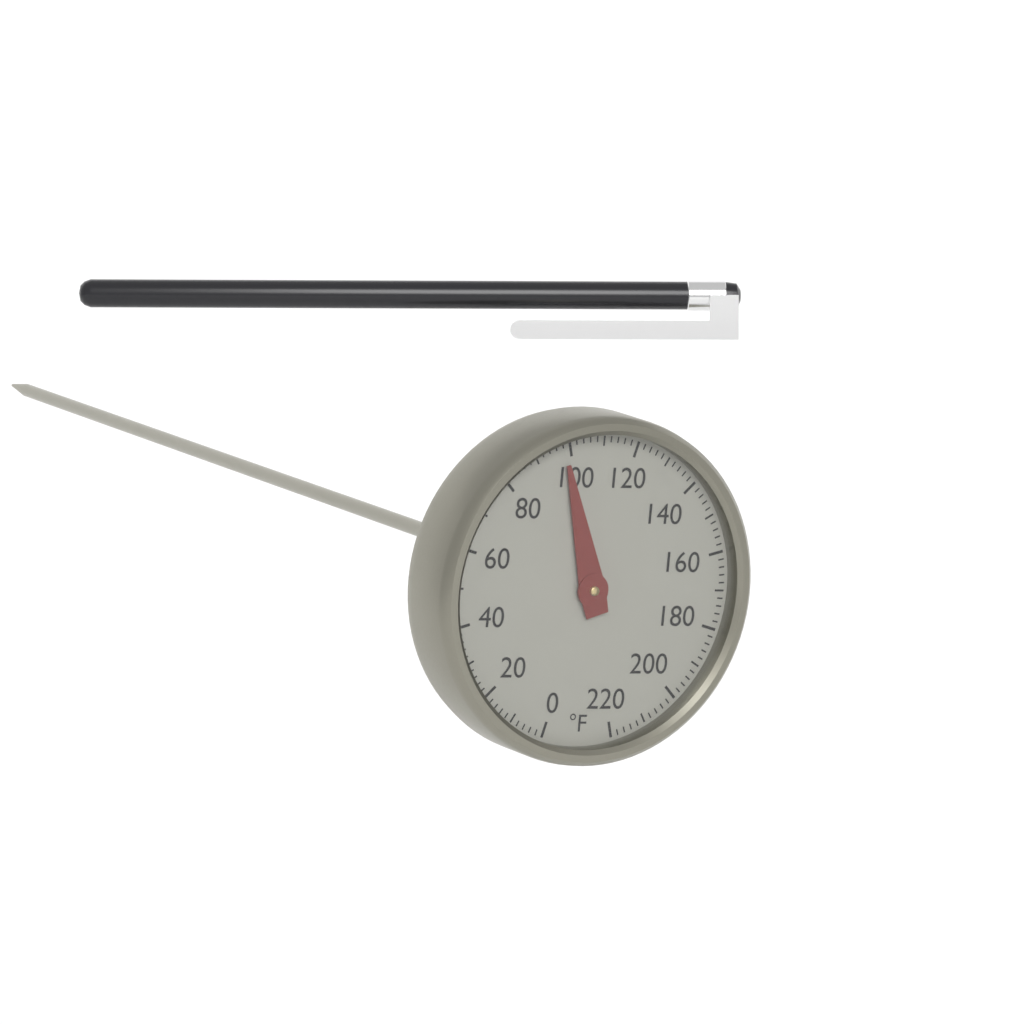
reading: 98 °F
